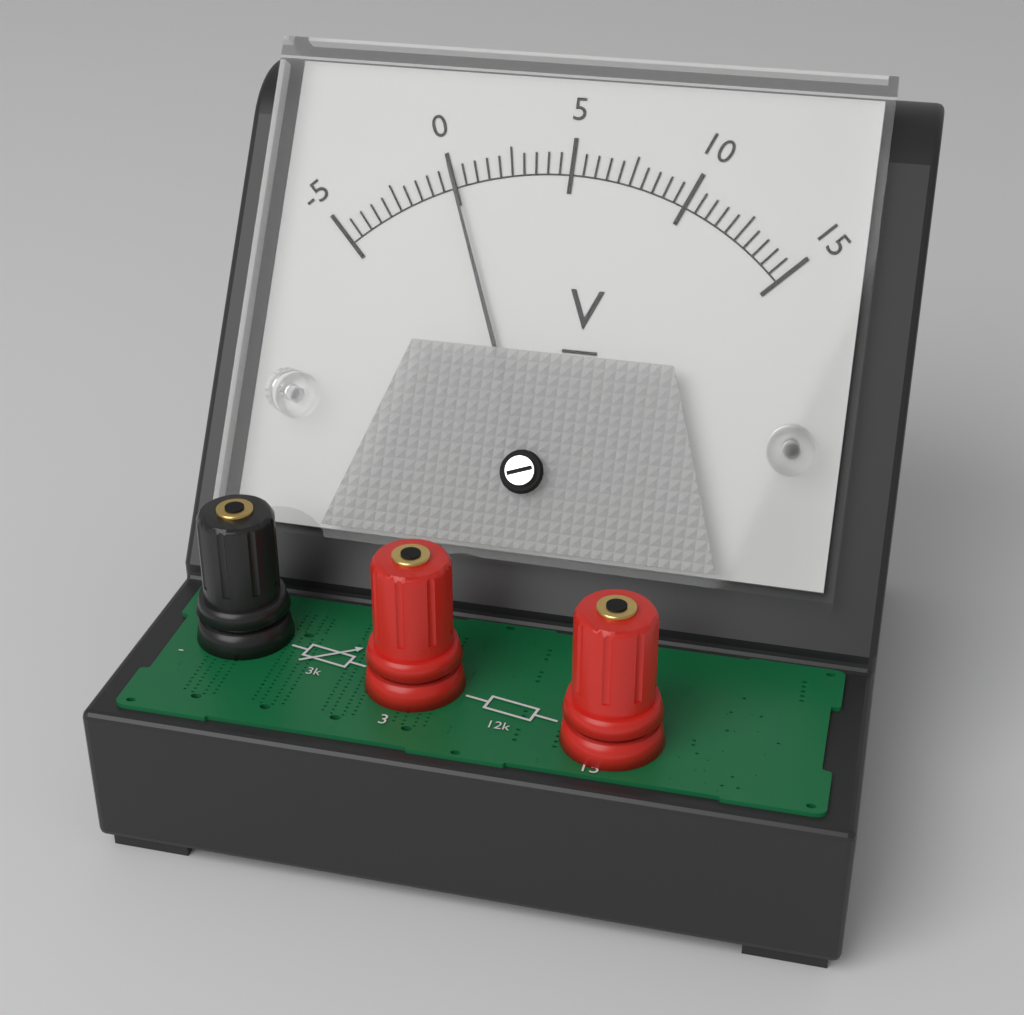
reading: 0.0 V
